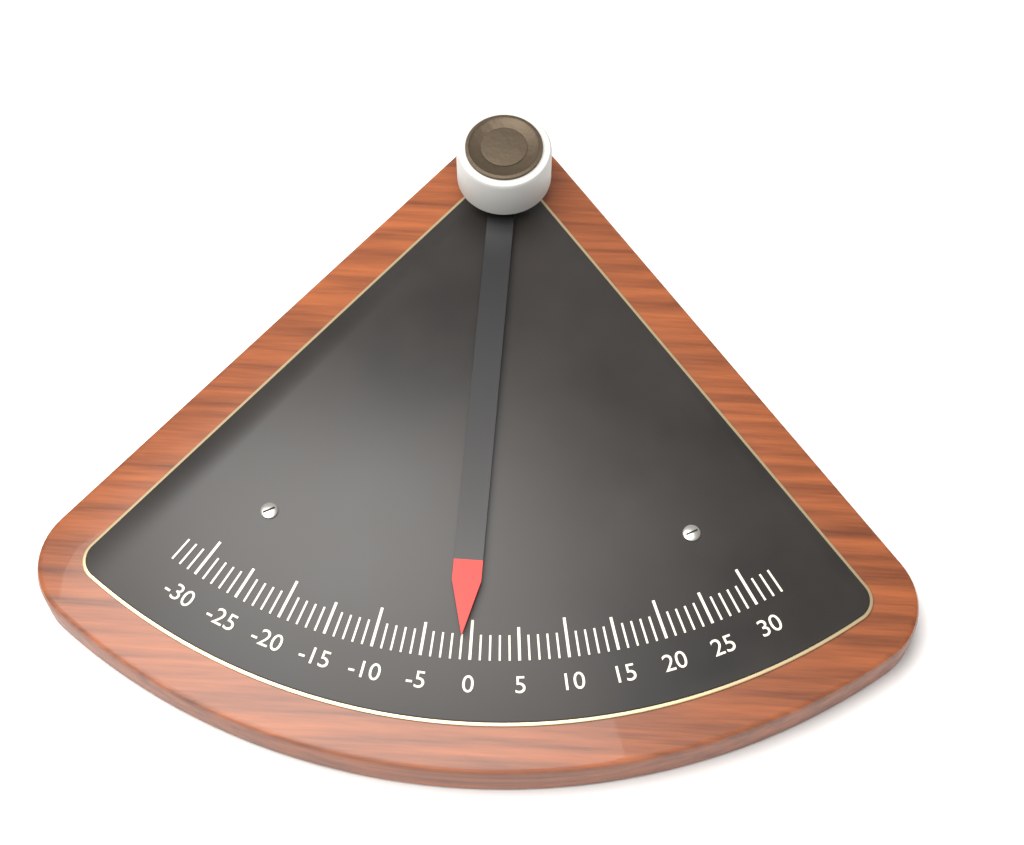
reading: -1 (no unit)
